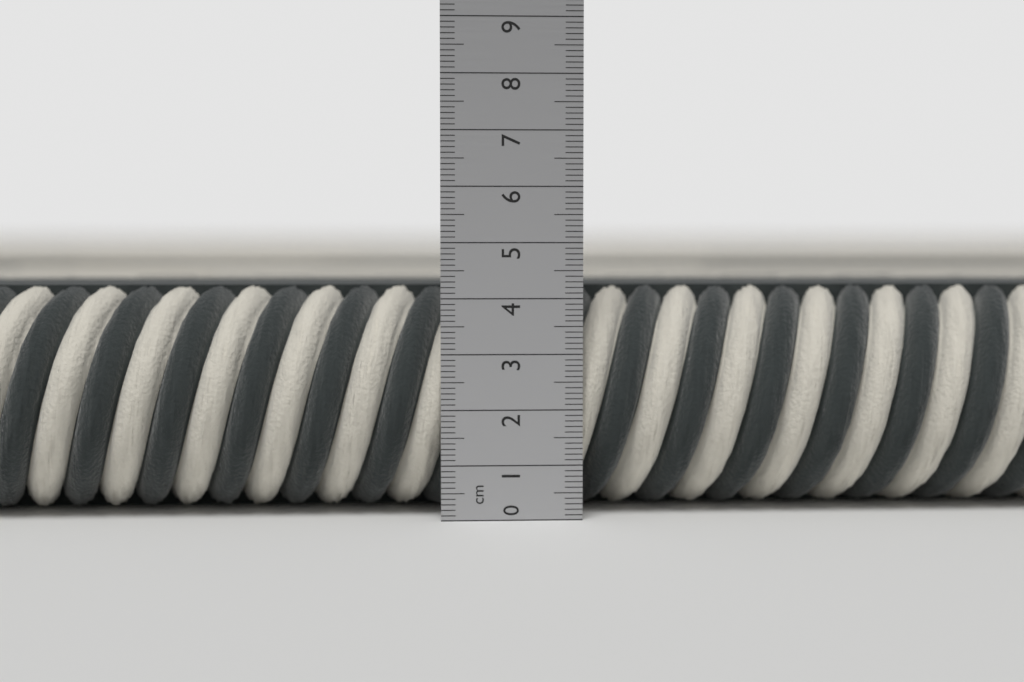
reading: 4.2 cm
